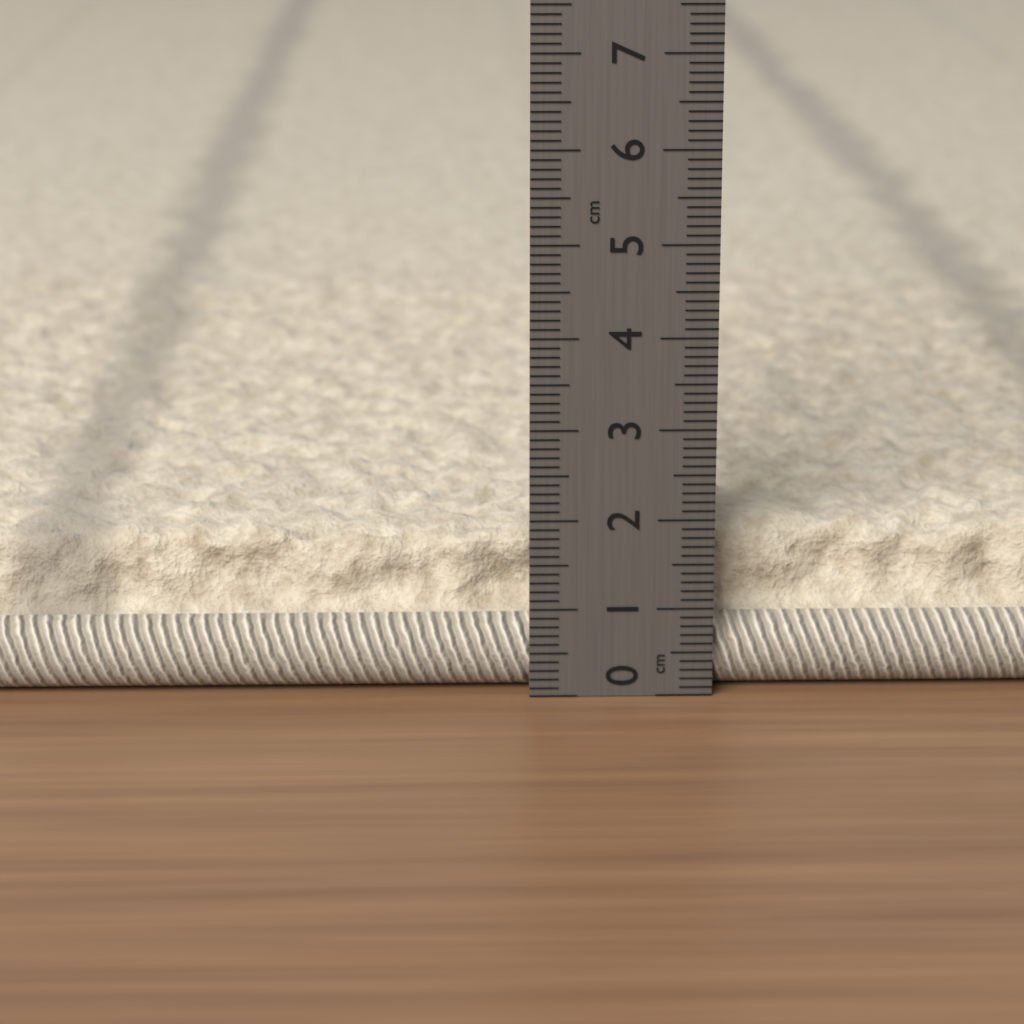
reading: 1.8 cm
